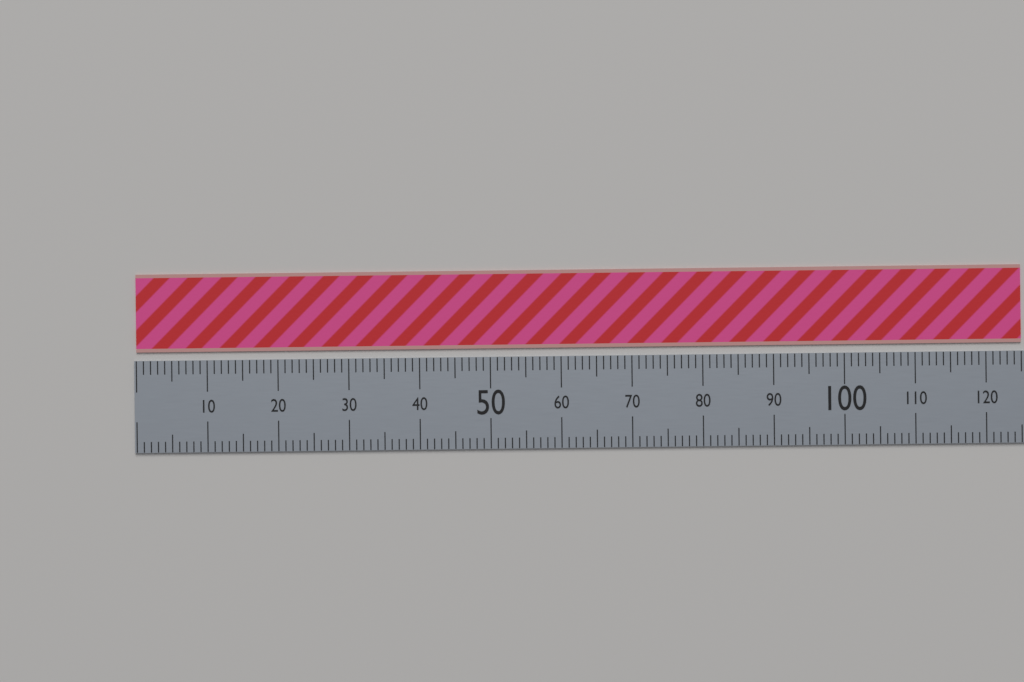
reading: 125 (no unit)
